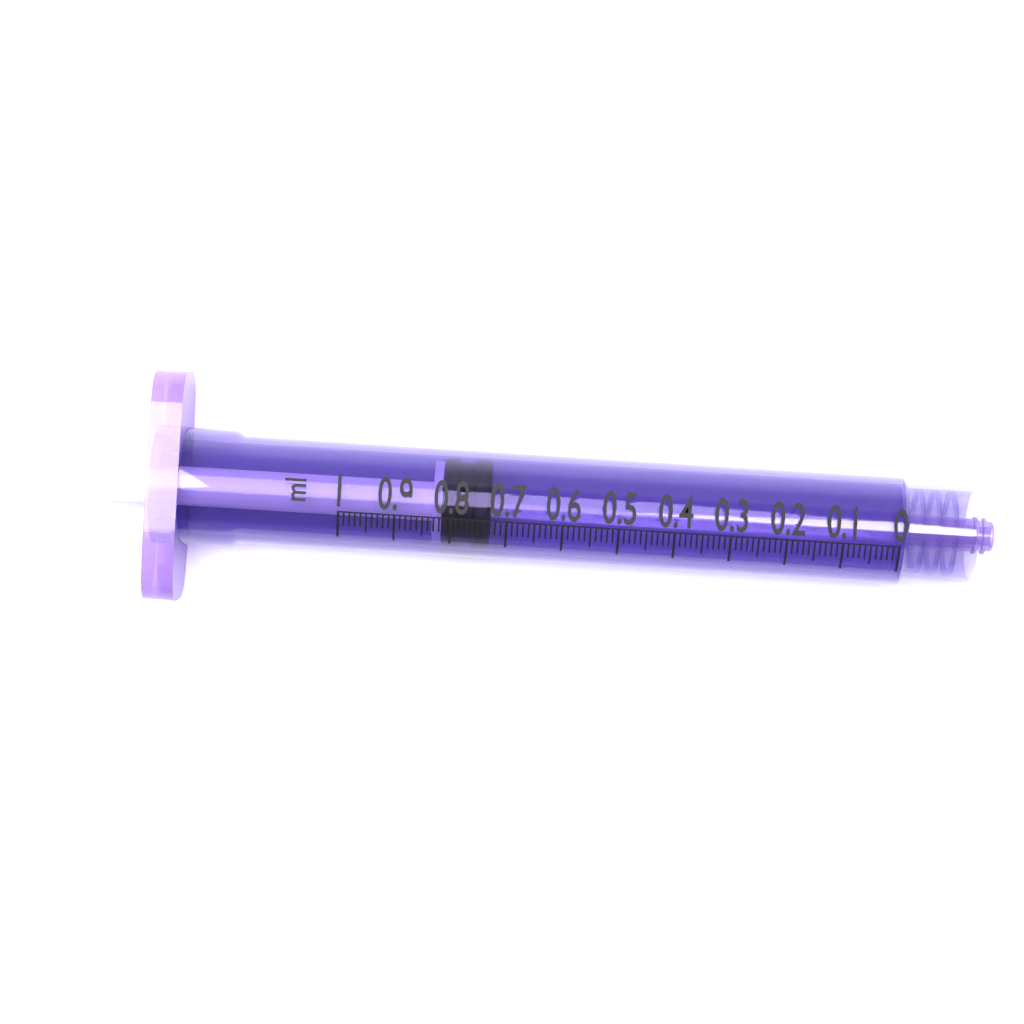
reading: 0.73 ml
